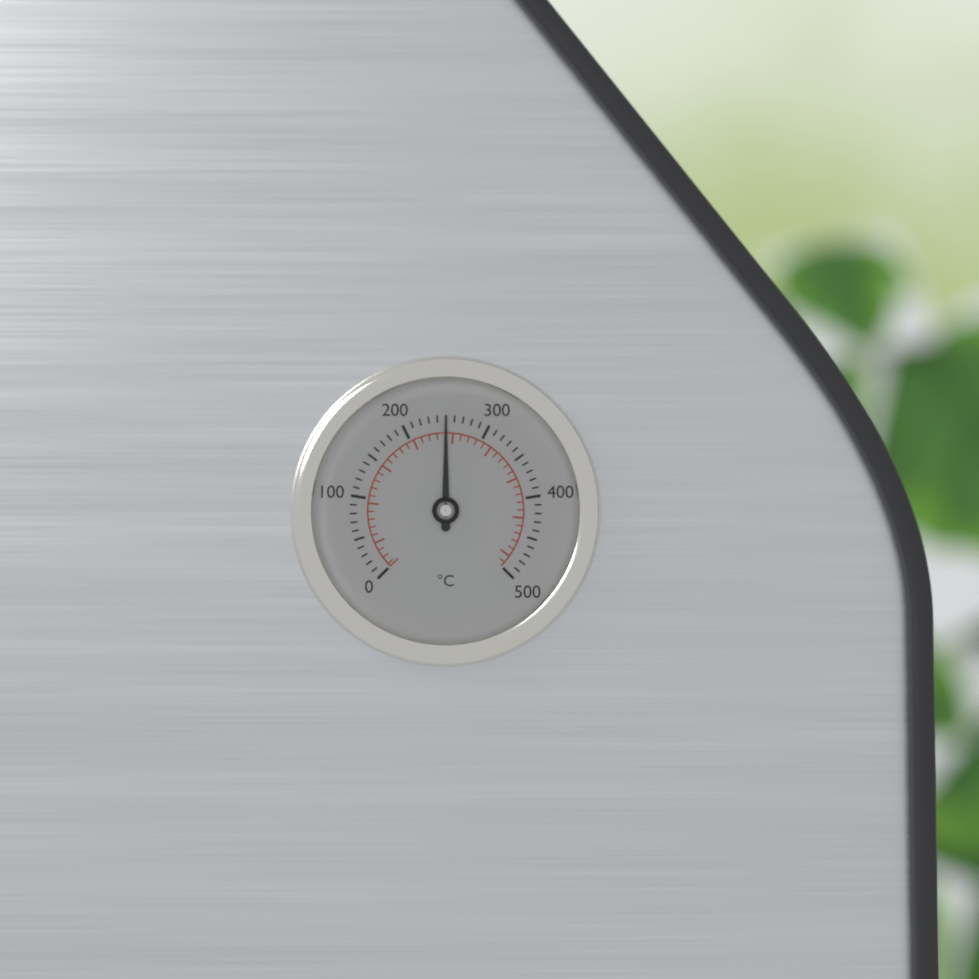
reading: 250 °C
